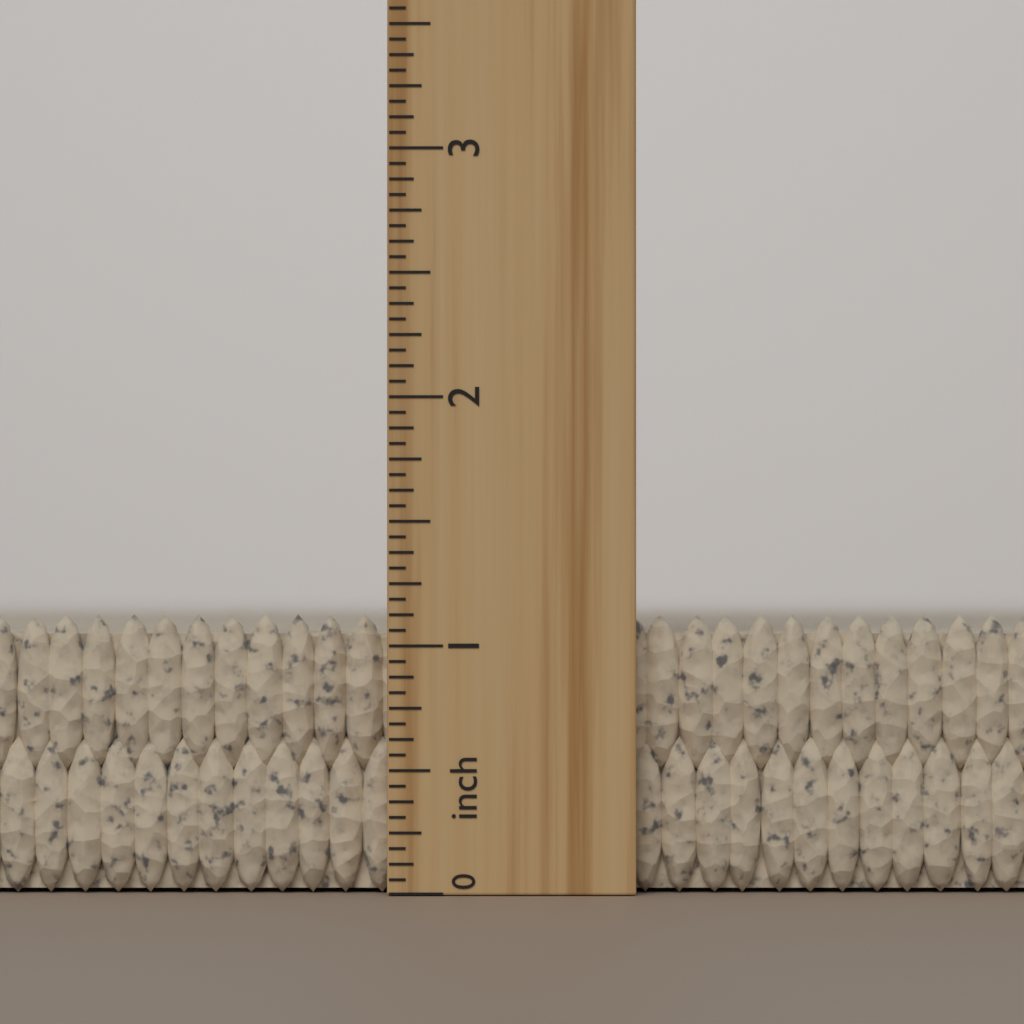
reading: 1.1250 inch
